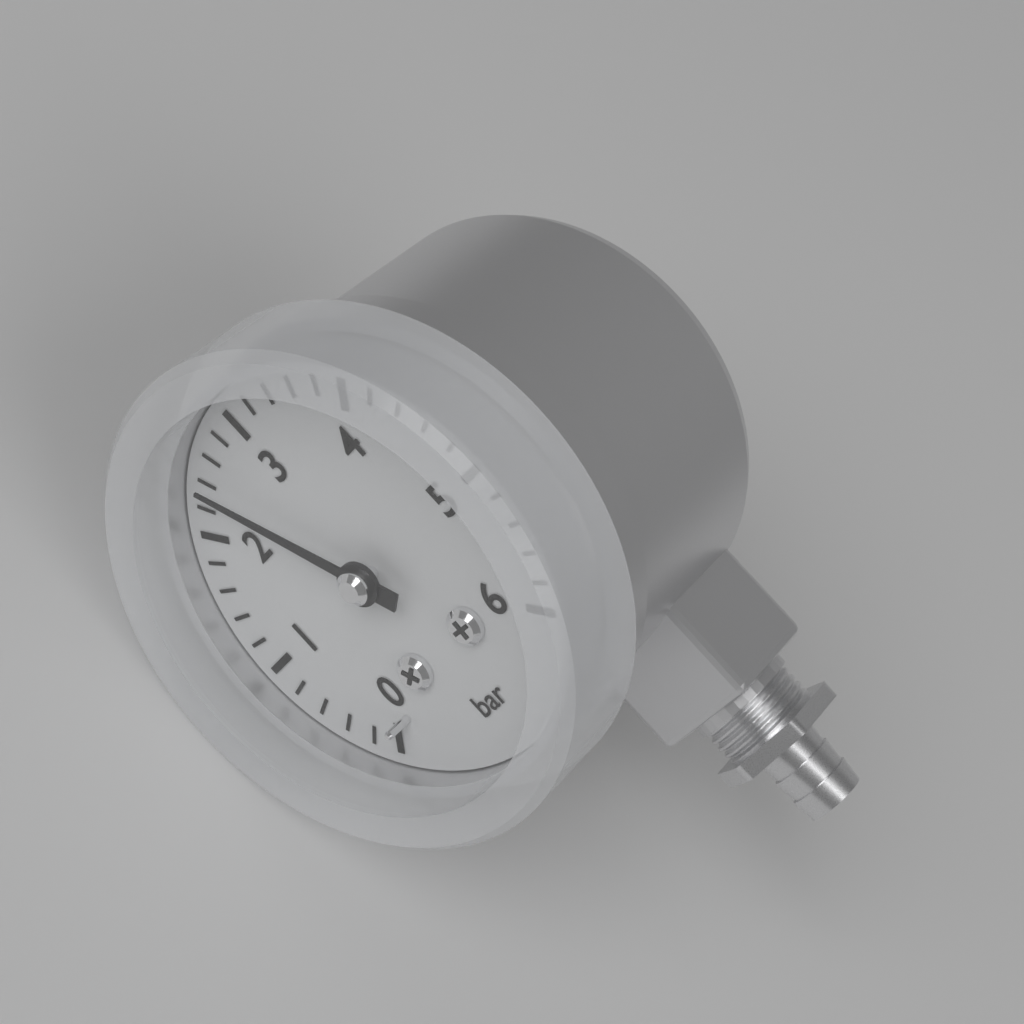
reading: 2.4 bar
